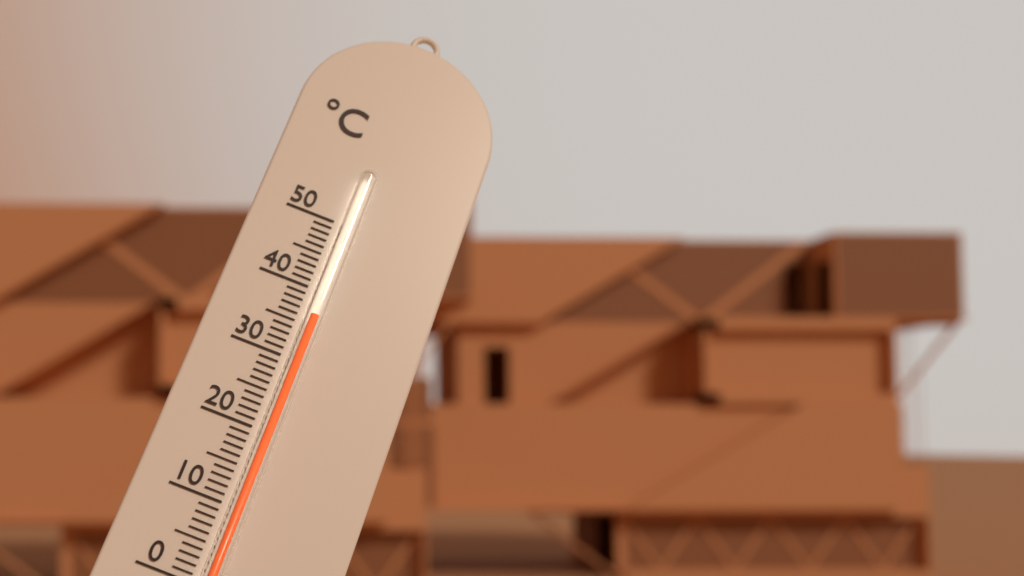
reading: 36 °C
